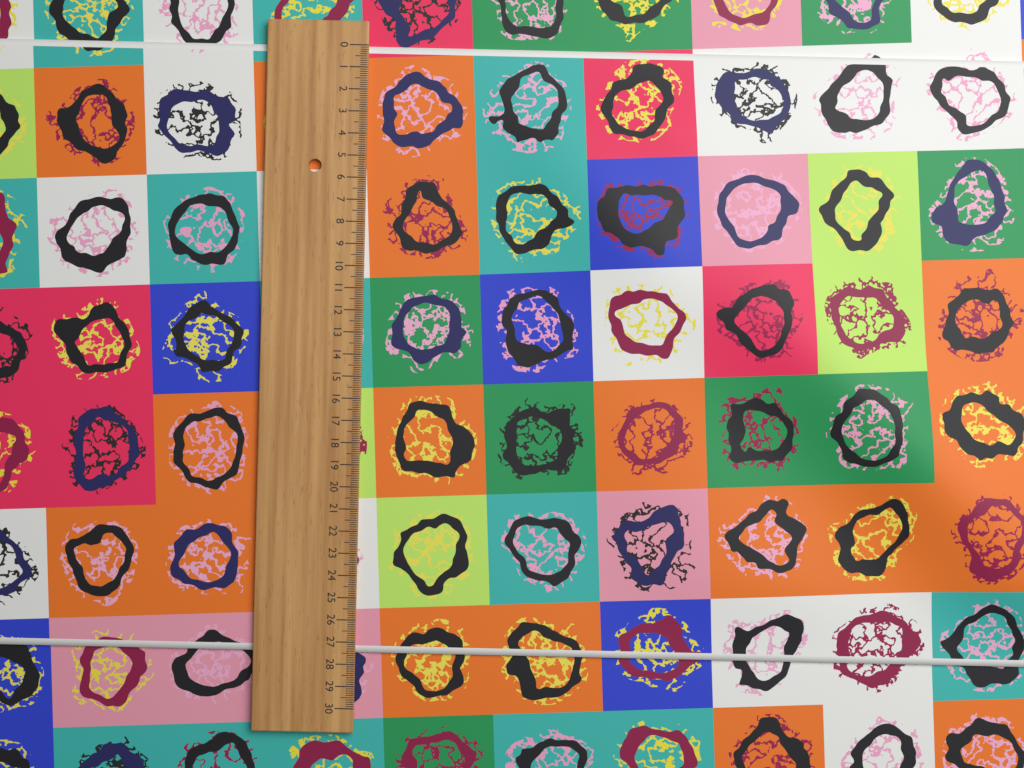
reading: 27.5 (no unit)
